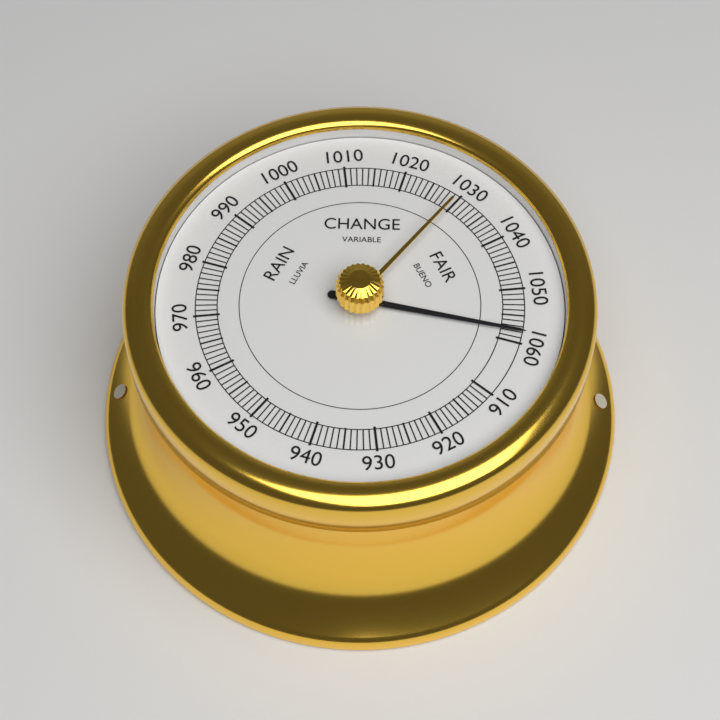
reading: 1058 (no unit)
